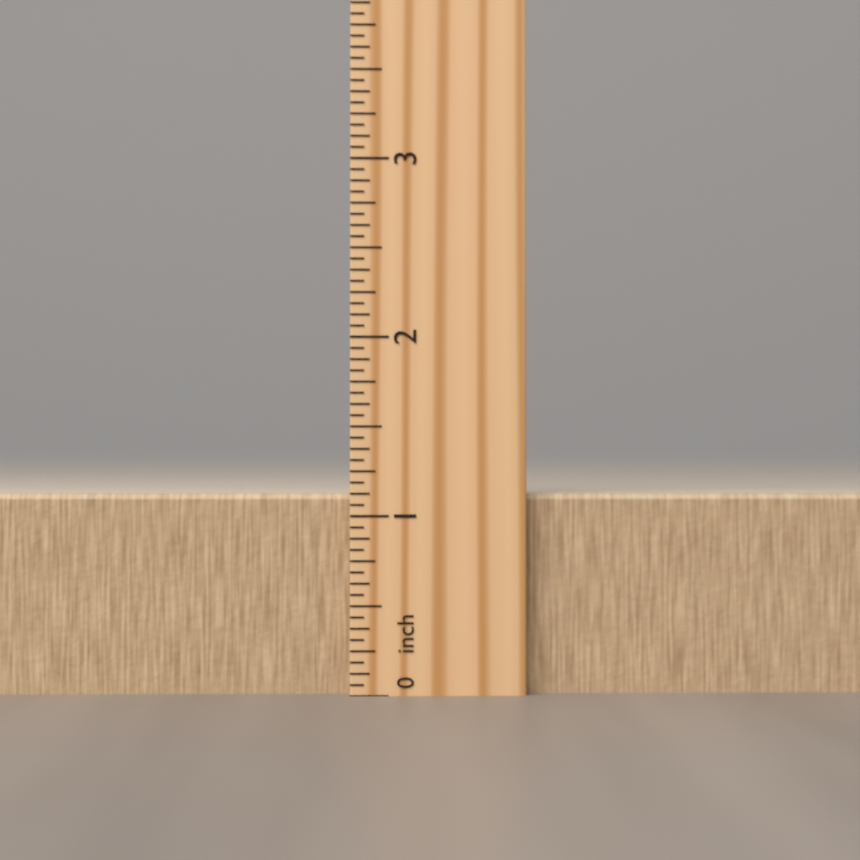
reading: 1.1250 inch
